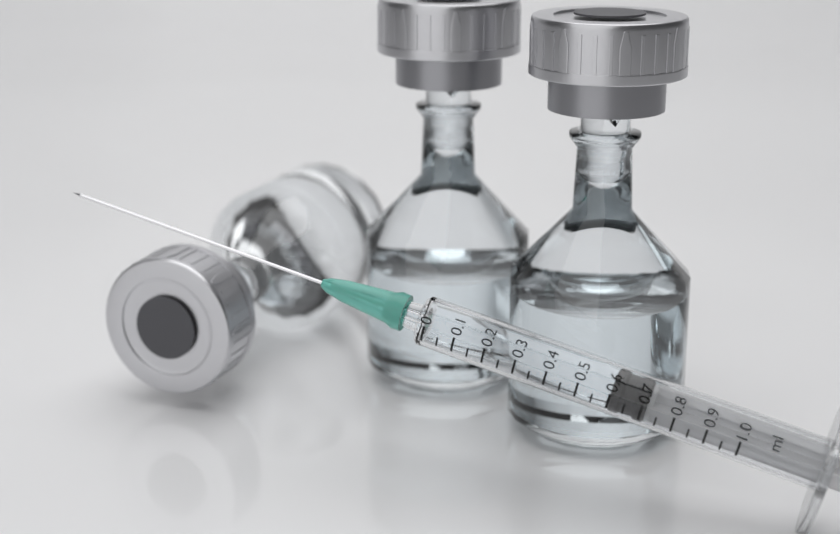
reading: 0.60 ml
